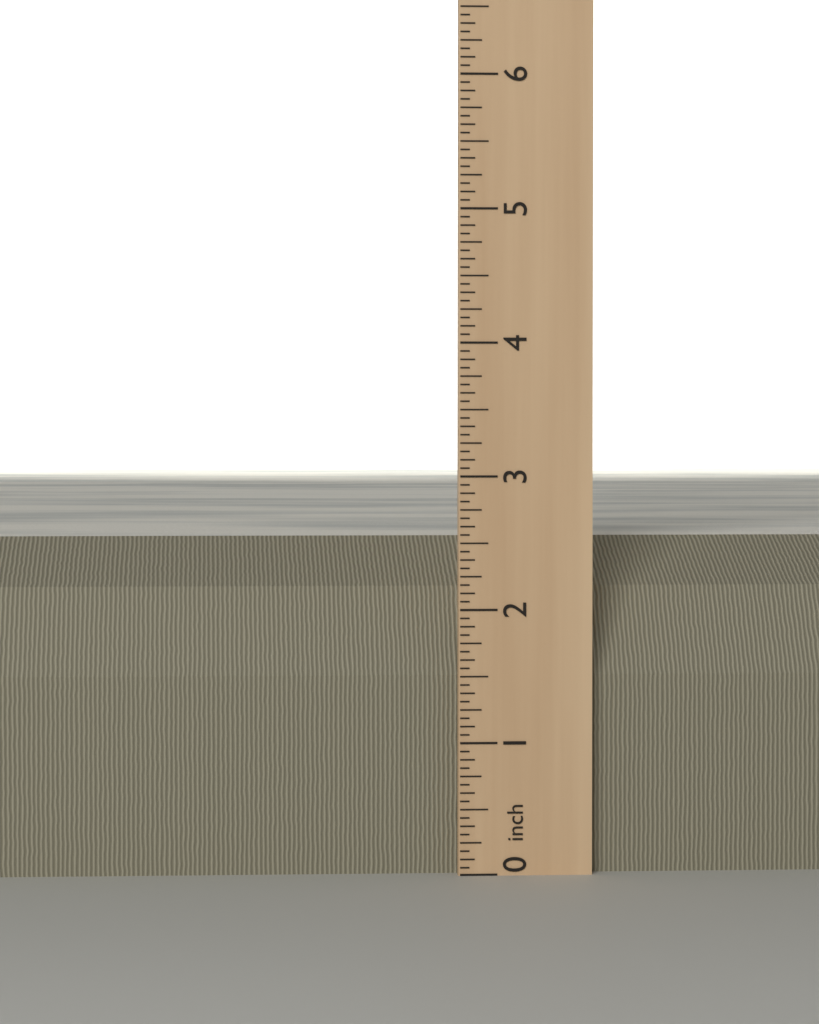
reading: 2.5000 inch
